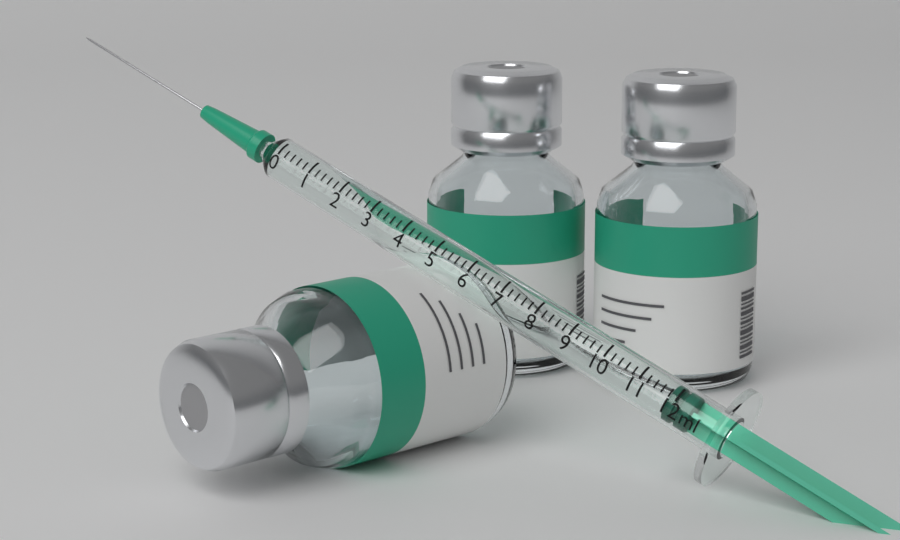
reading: 11.8 ml
